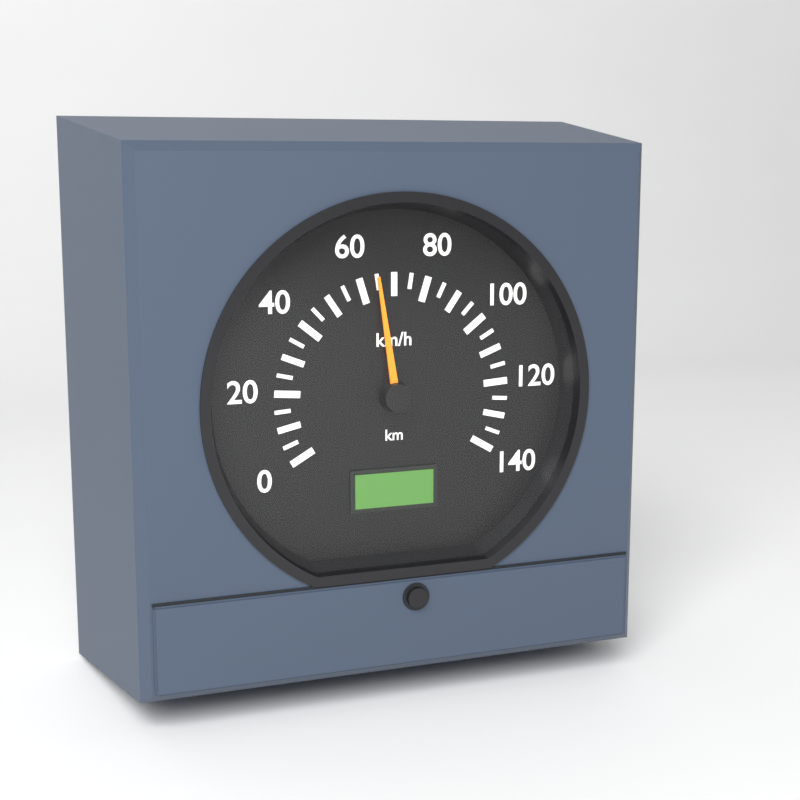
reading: 65 km/h
